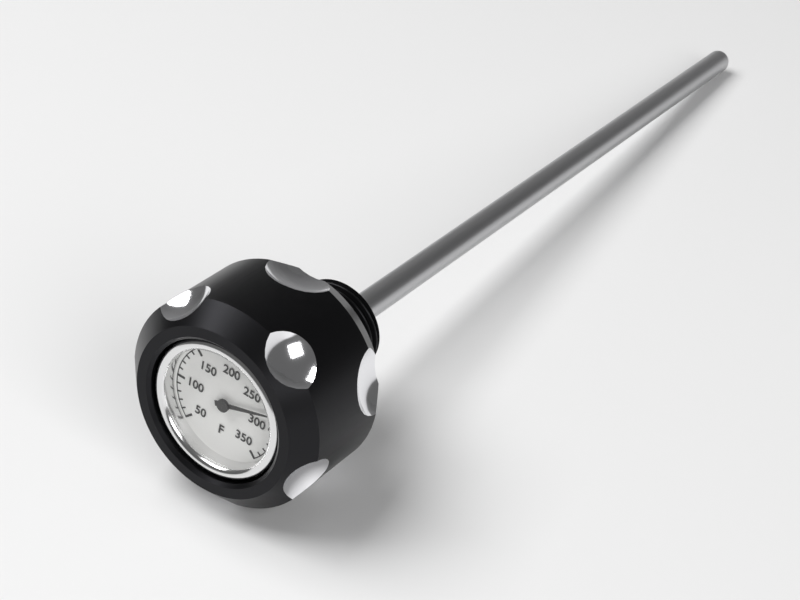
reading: 280 °F
